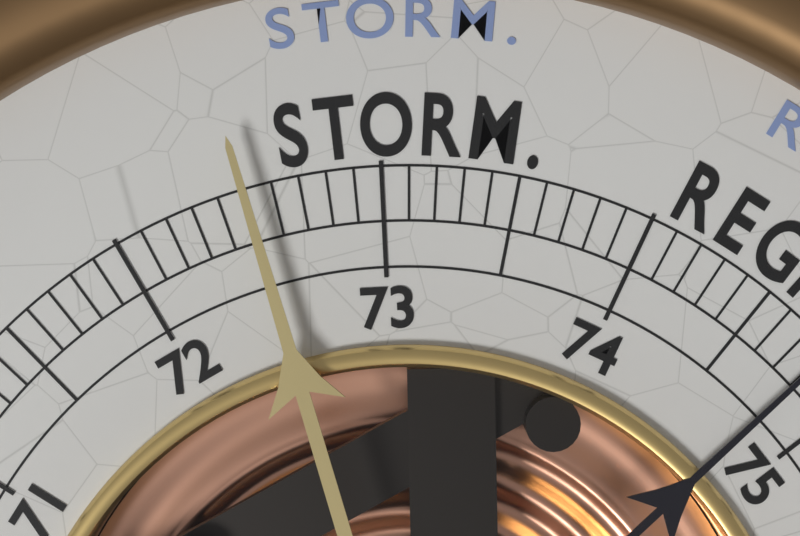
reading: 72.5 (no unit)
